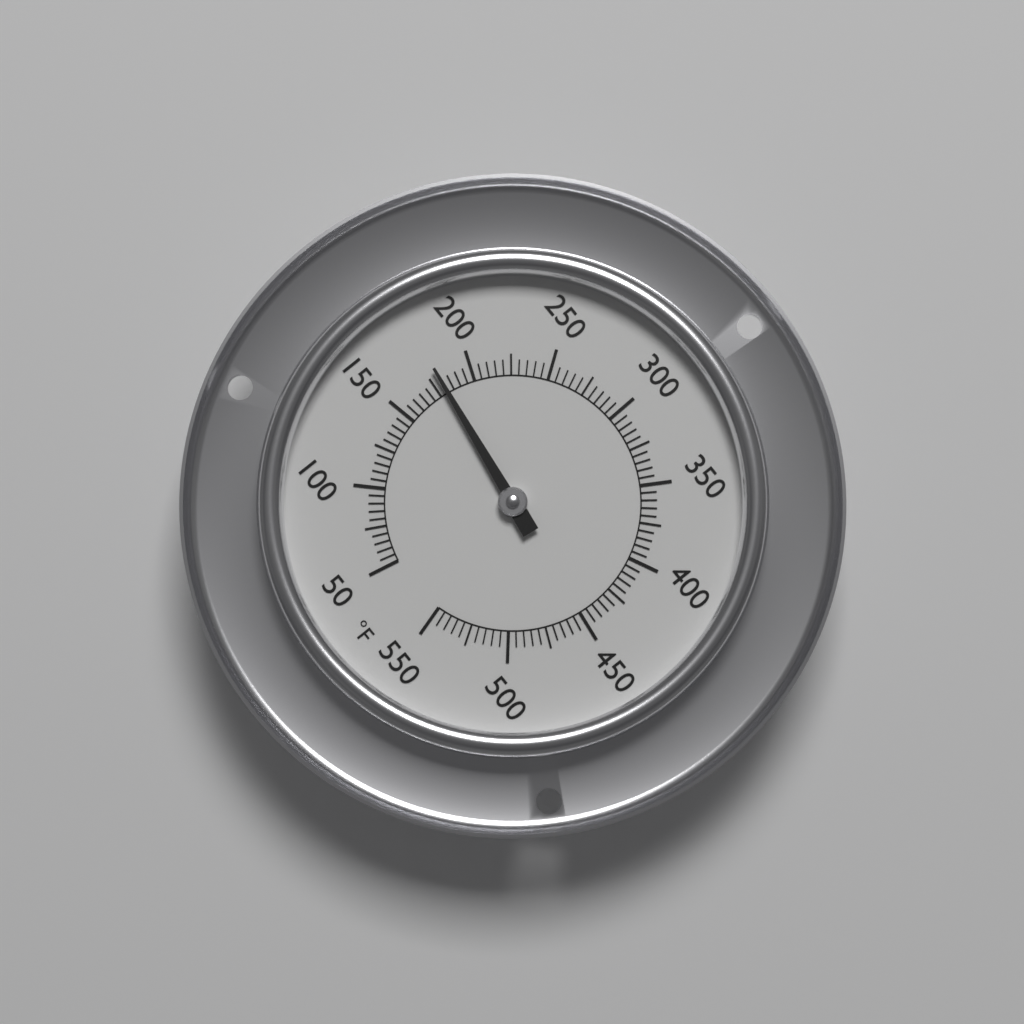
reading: 180 °F
